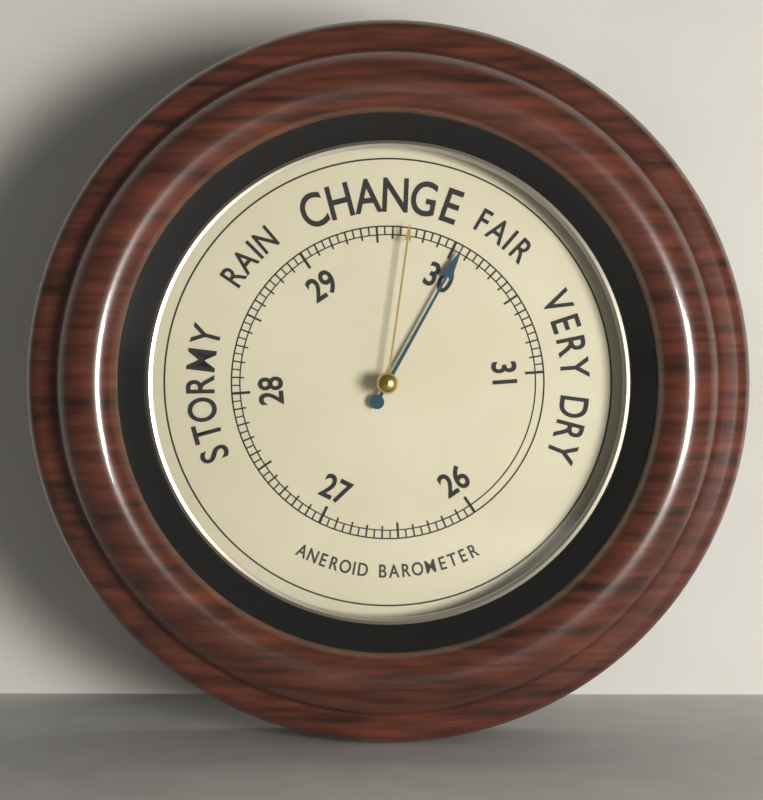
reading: 30.05 (no unit)
